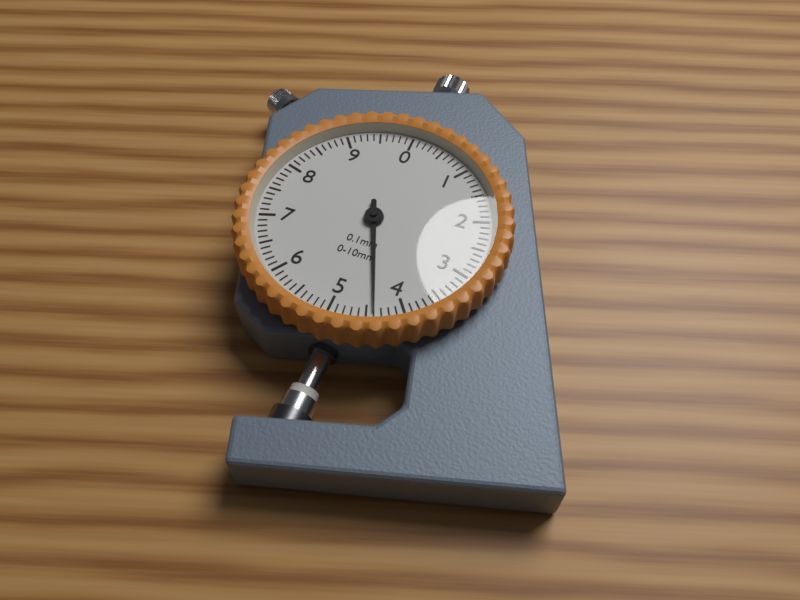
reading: 4.4 mm
